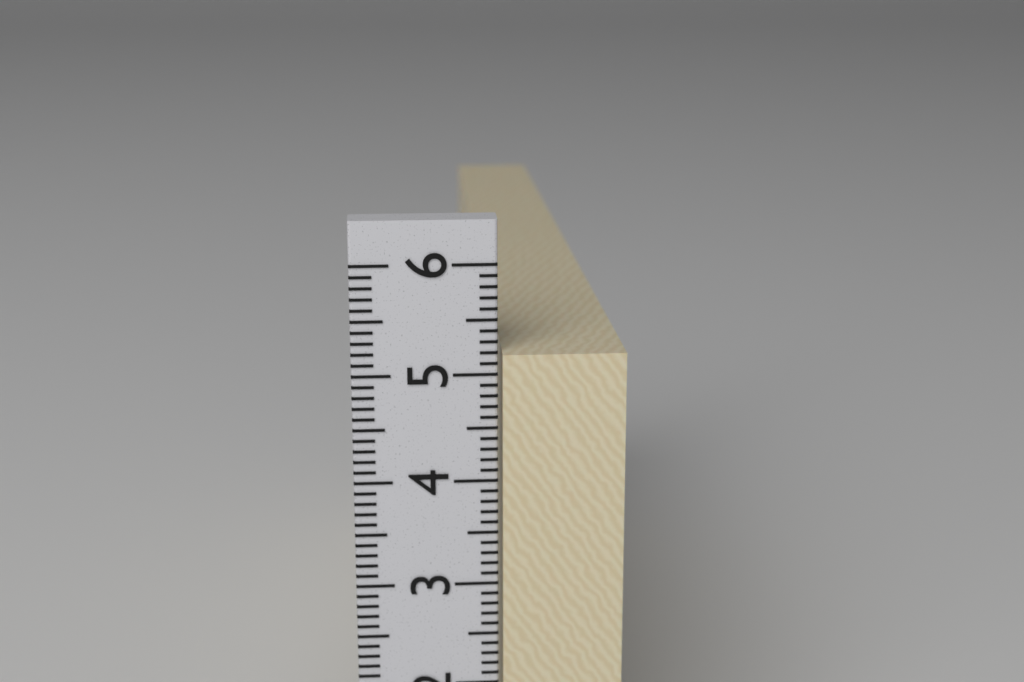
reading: 5.2 cm
